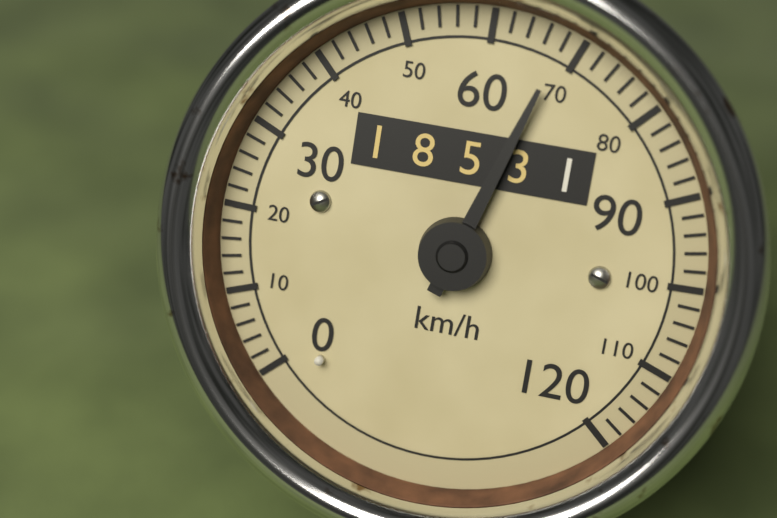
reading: 68 km/h
